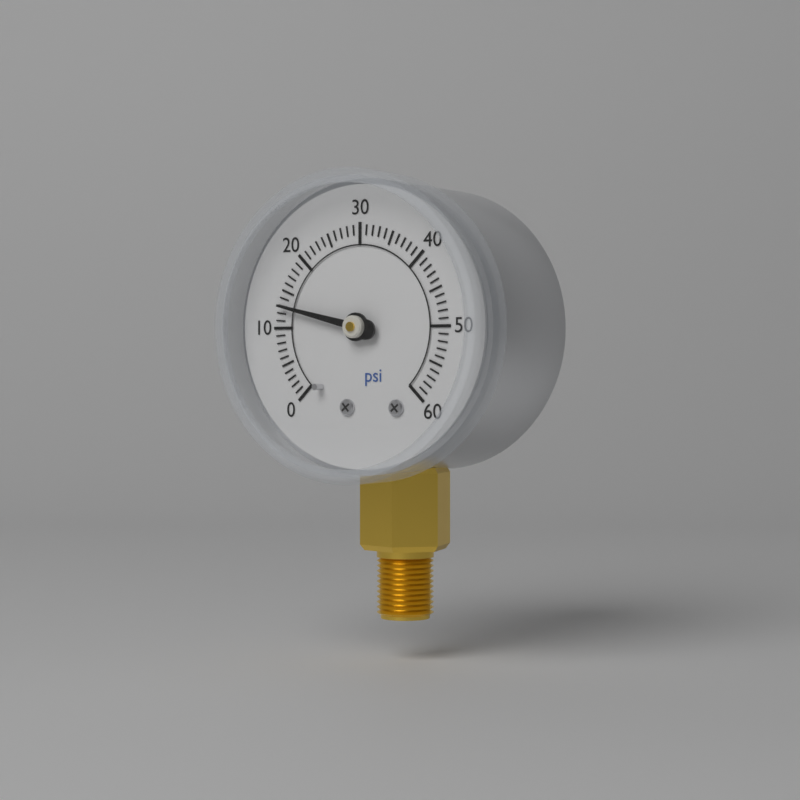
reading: 13 psi
